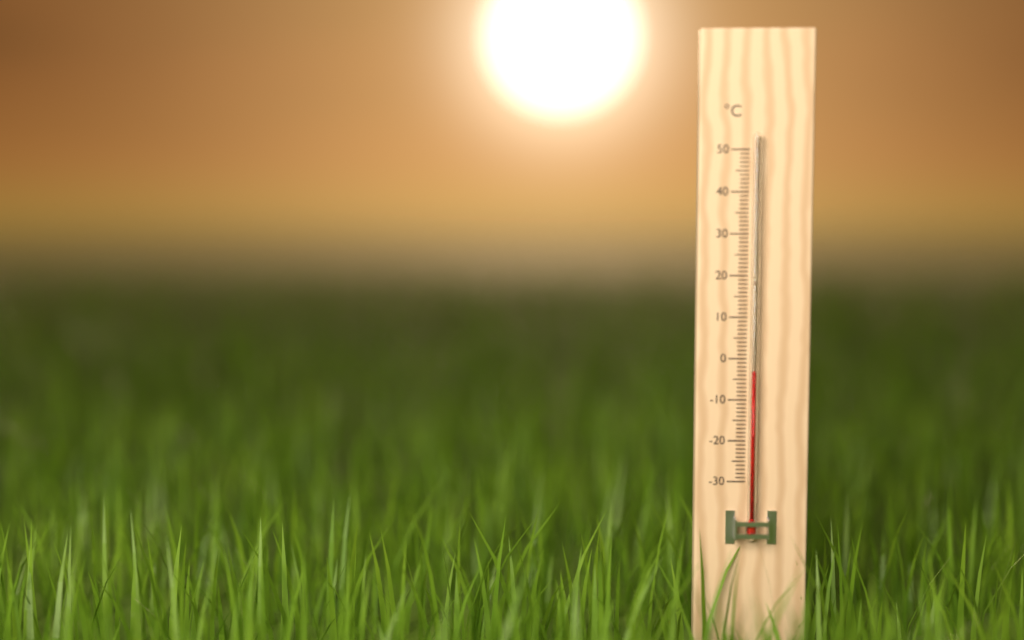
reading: -3 °C
